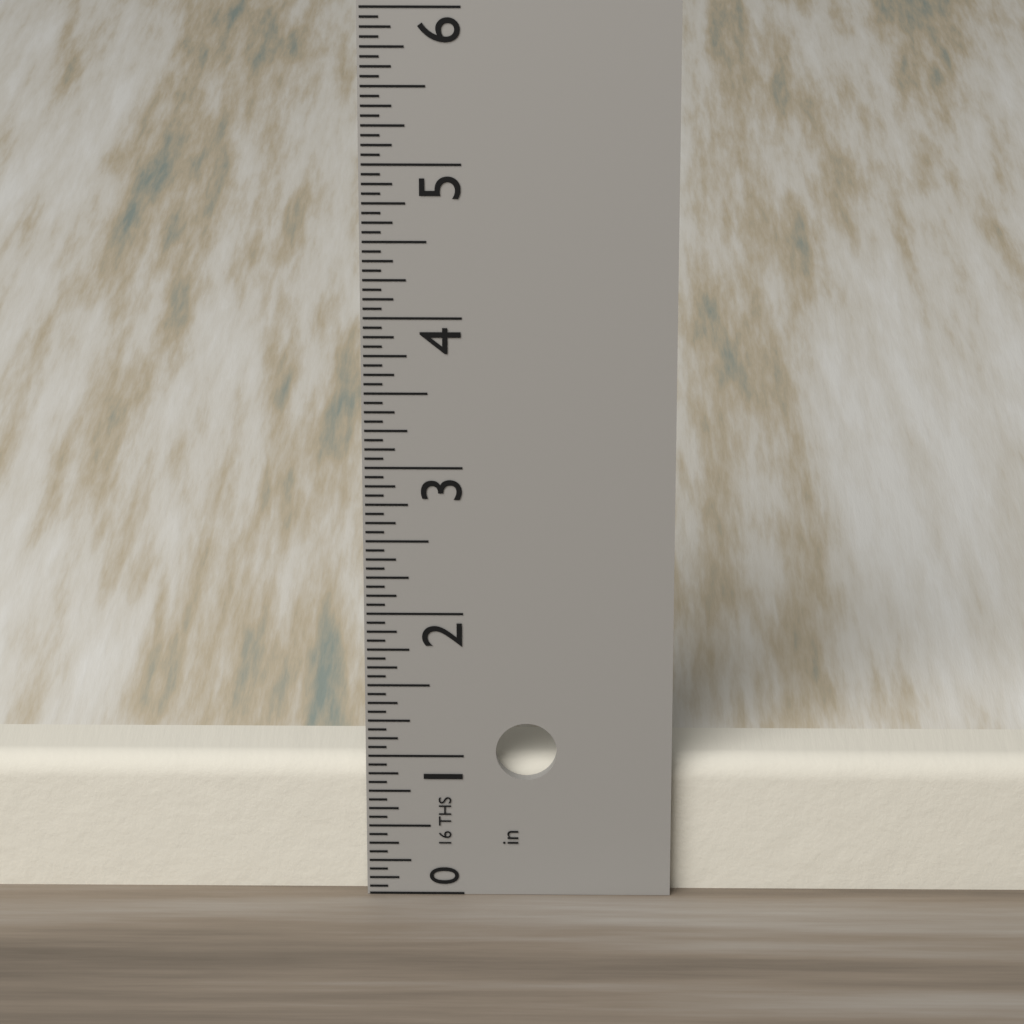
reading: 0.9375 in
